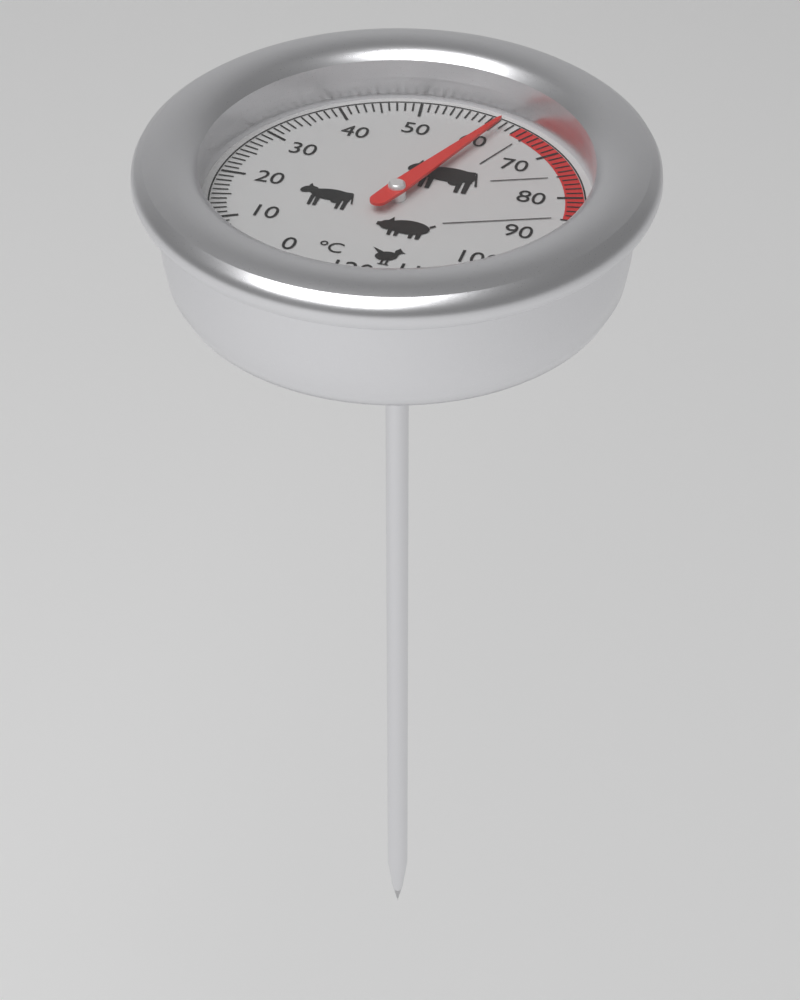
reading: 61 °C
